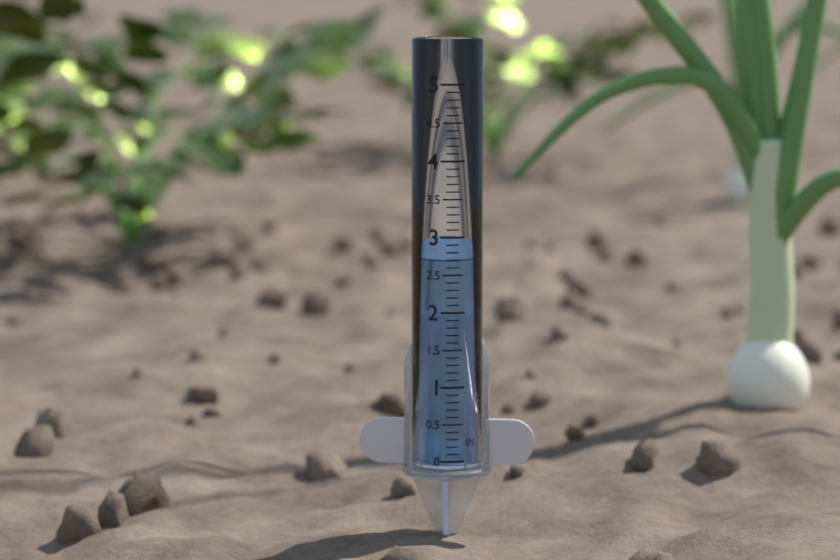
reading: 2.7 in
